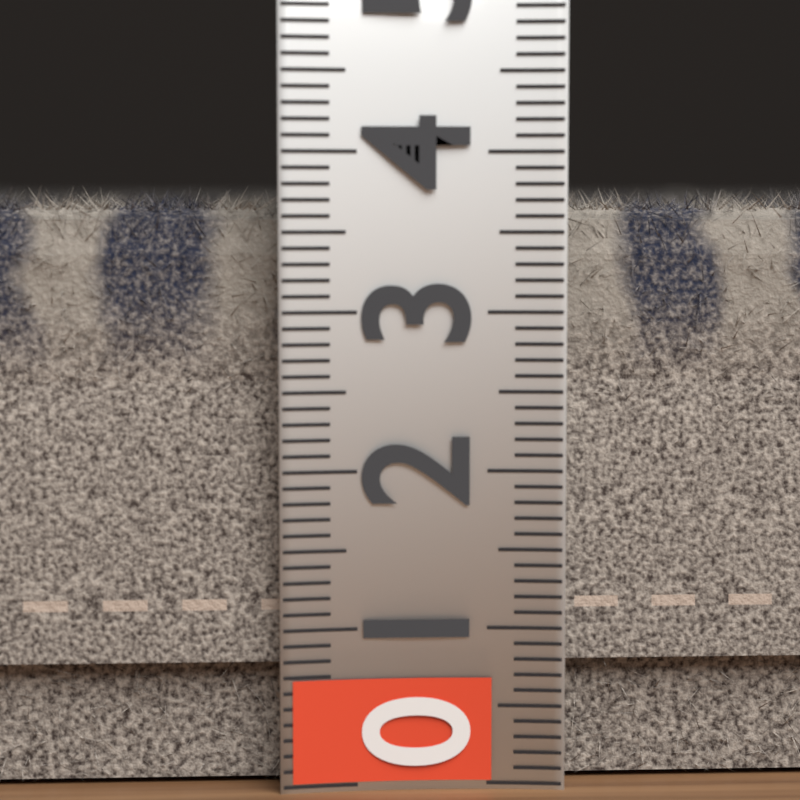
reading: 3.8 (no unit)
